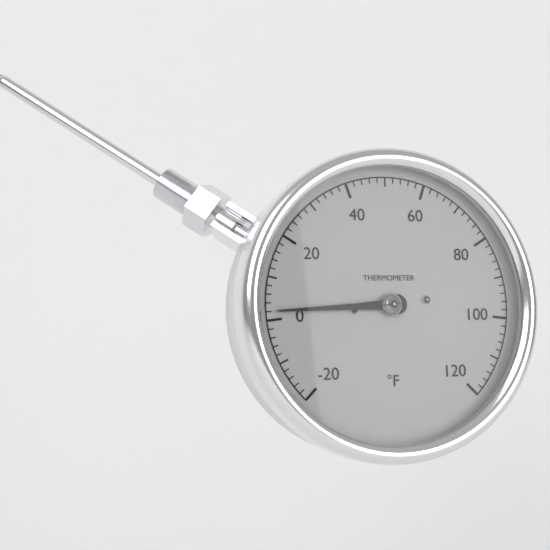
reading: 2 °F
